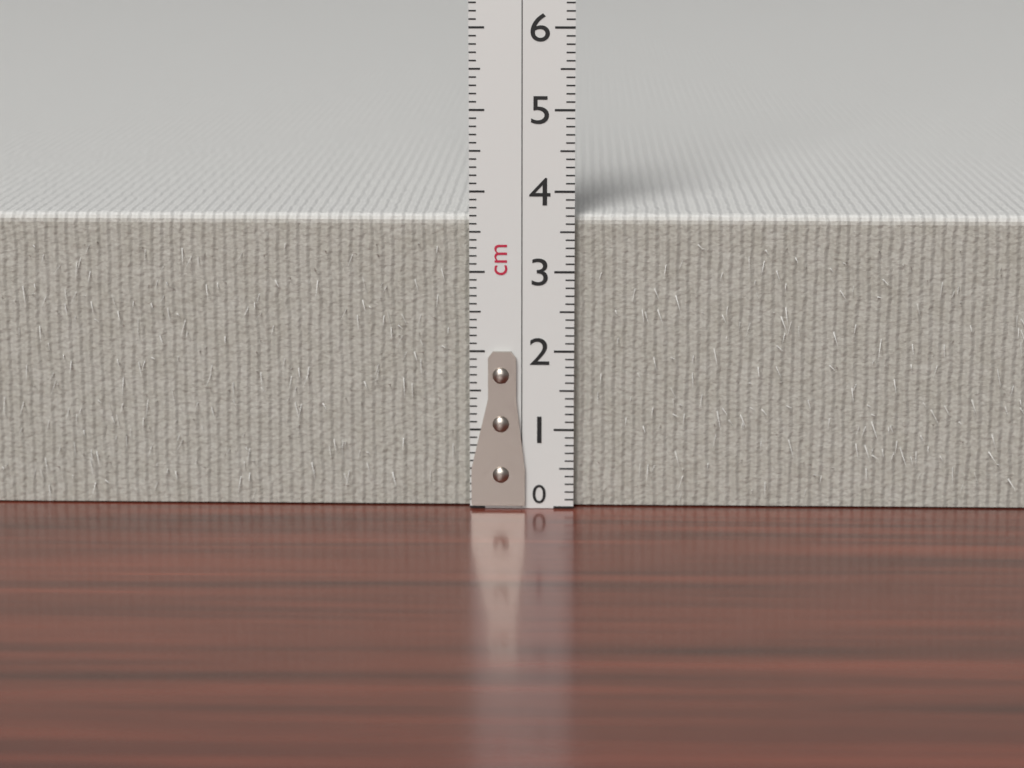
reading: 3.7 cm
